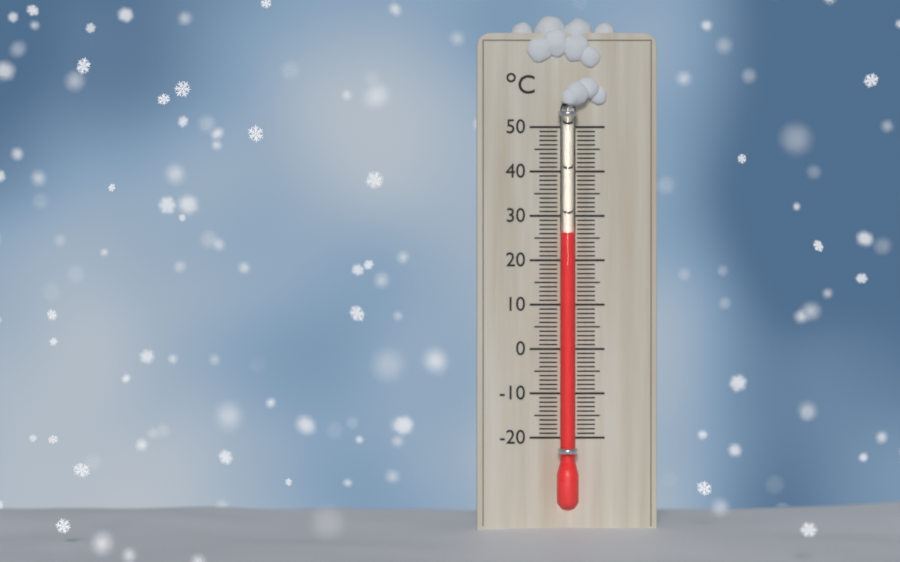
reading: 26 °C
